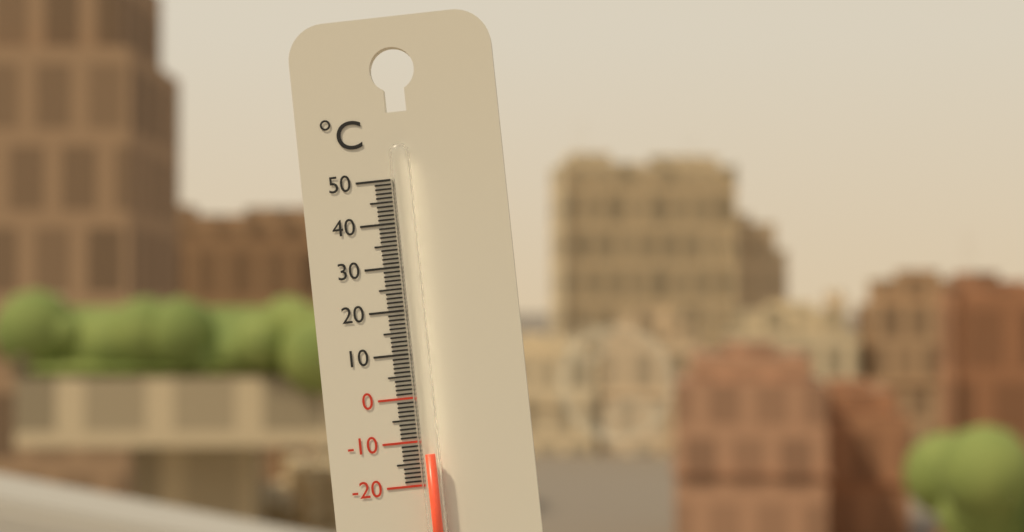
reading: -13 °C
